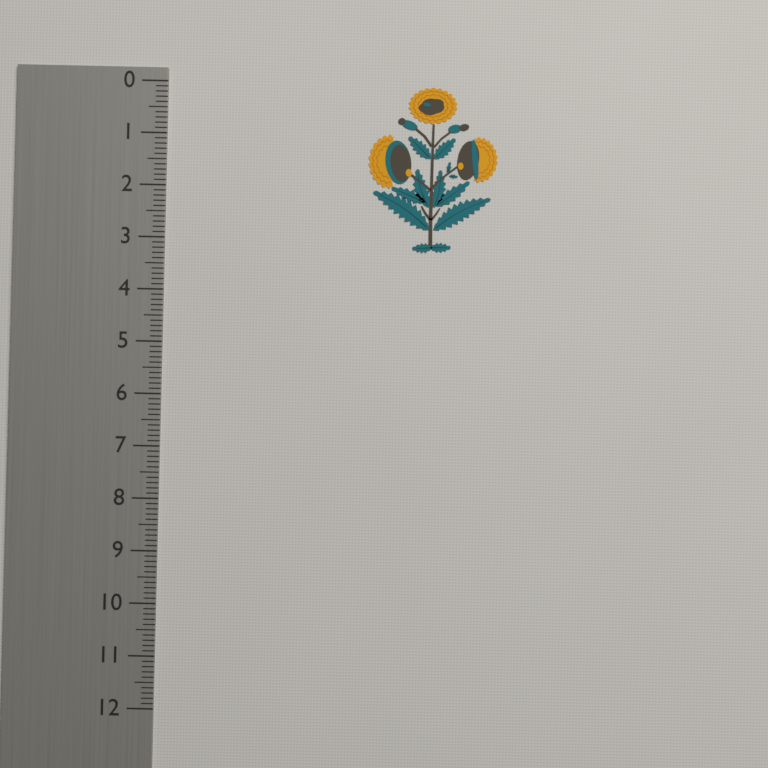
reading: 3.2 (no unit)
